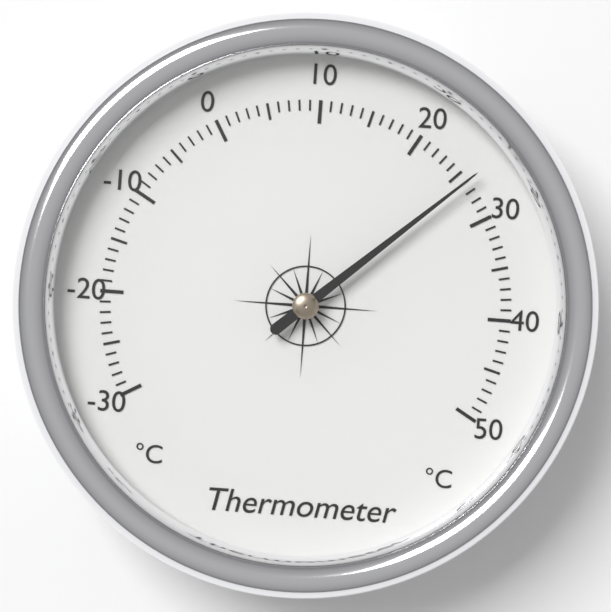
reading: 26 °C
